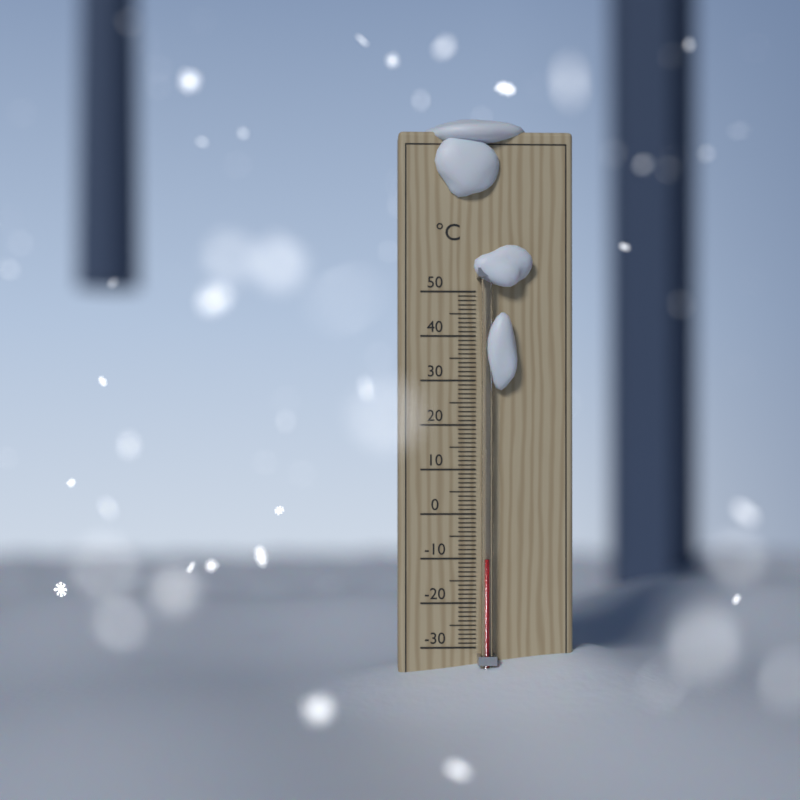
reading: -10 °C
